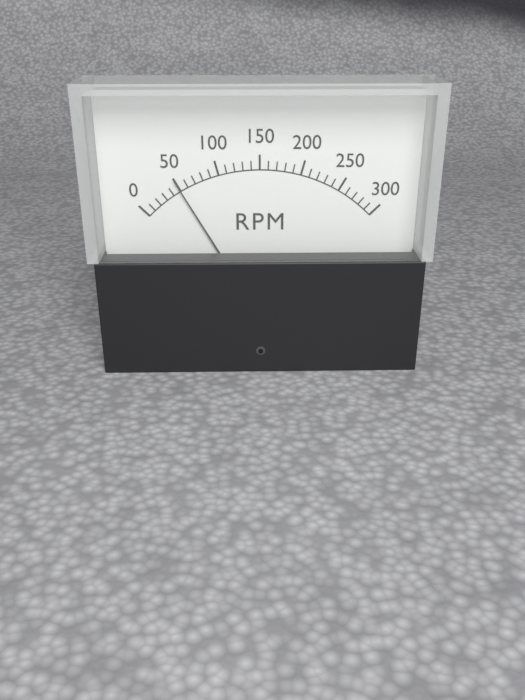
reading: 50 RPM
